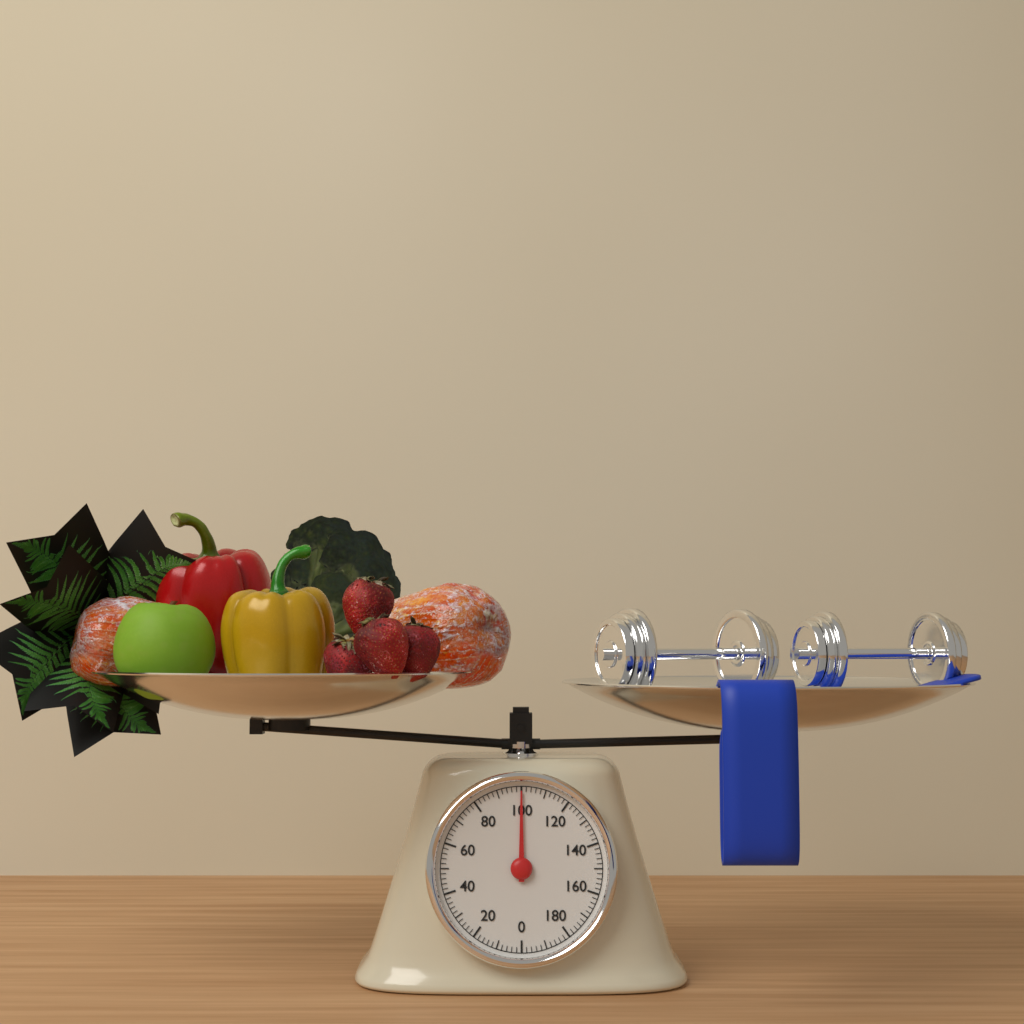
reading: 100 (no unit)
